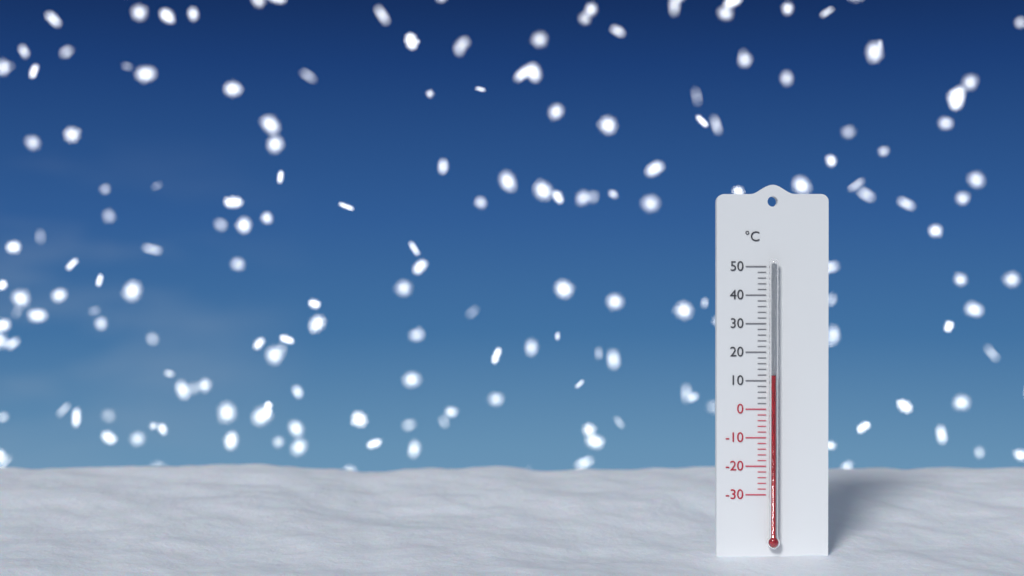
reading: 12 °C
